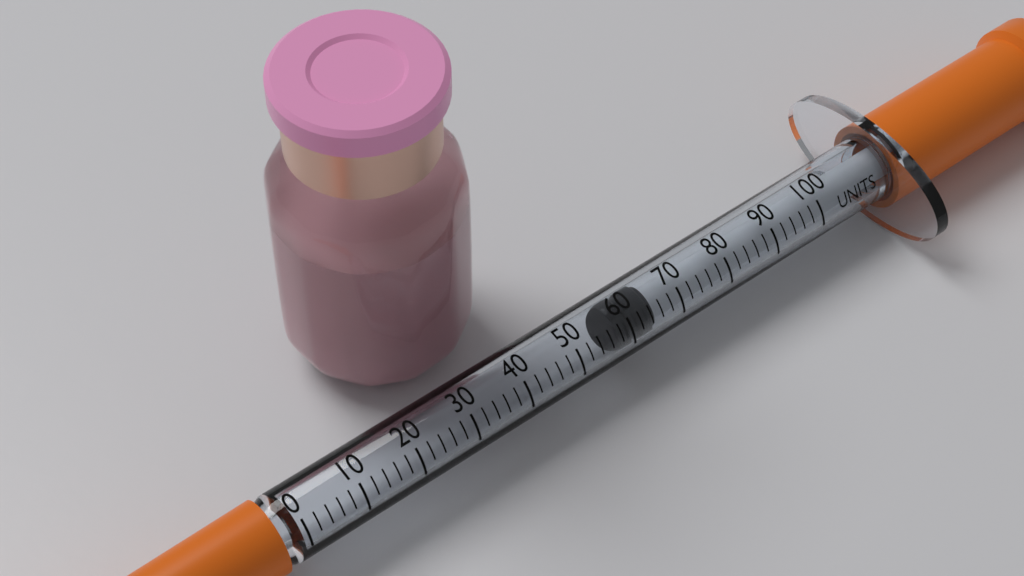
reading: 58 units
